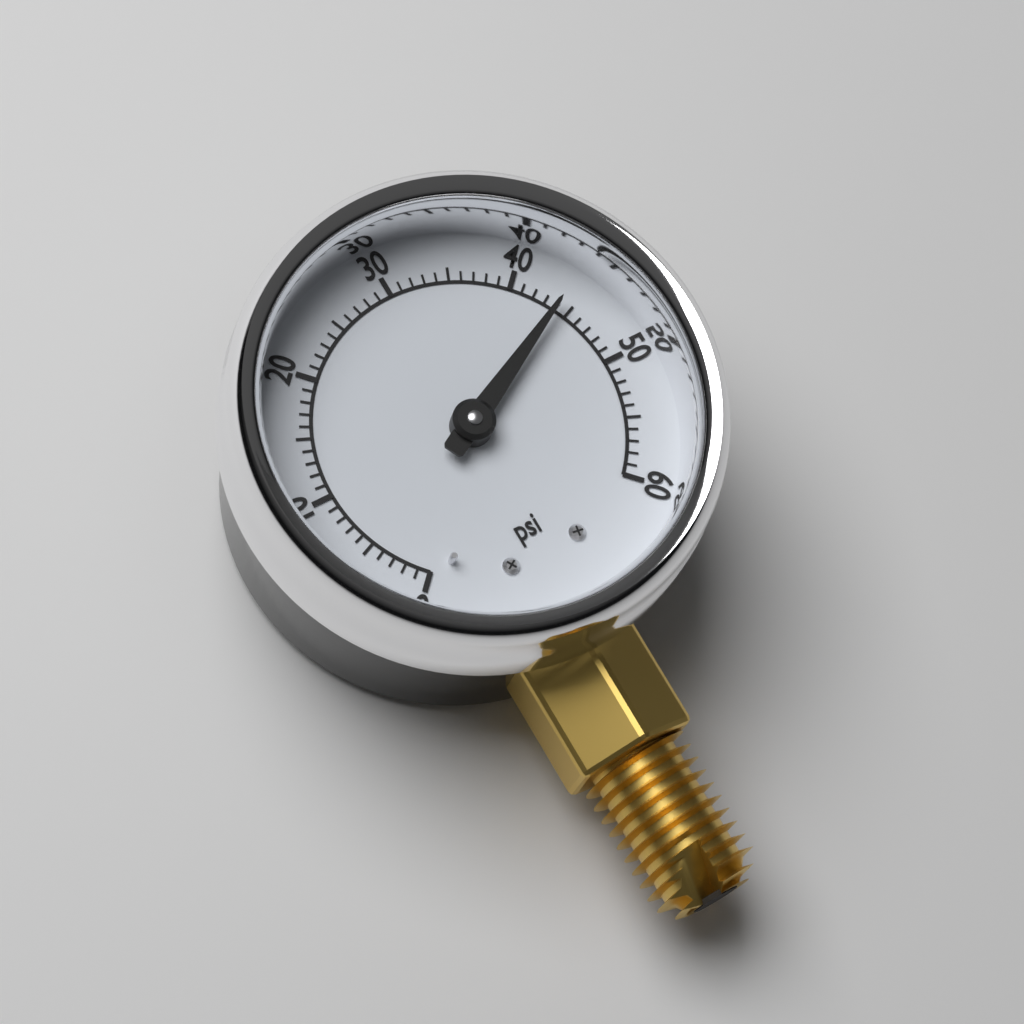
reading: 44 psi
